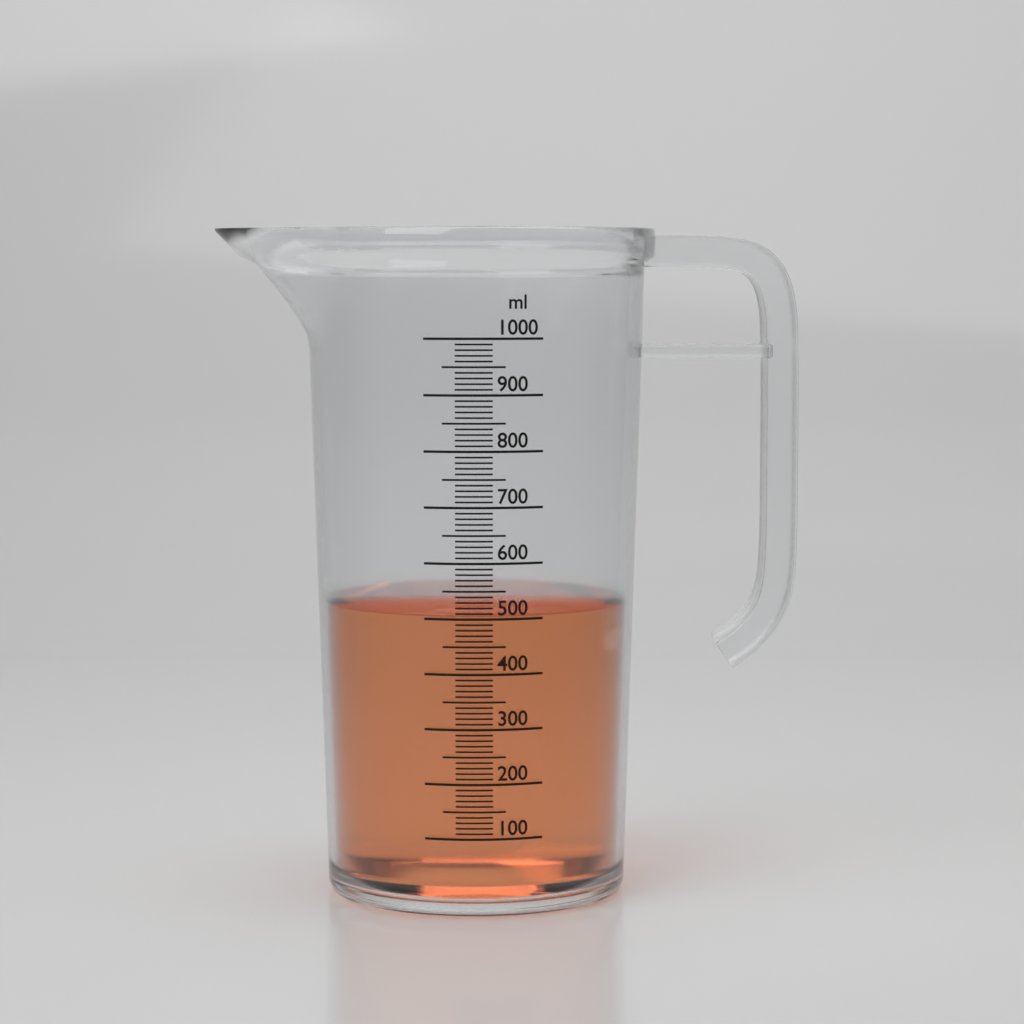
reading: 510 ml
